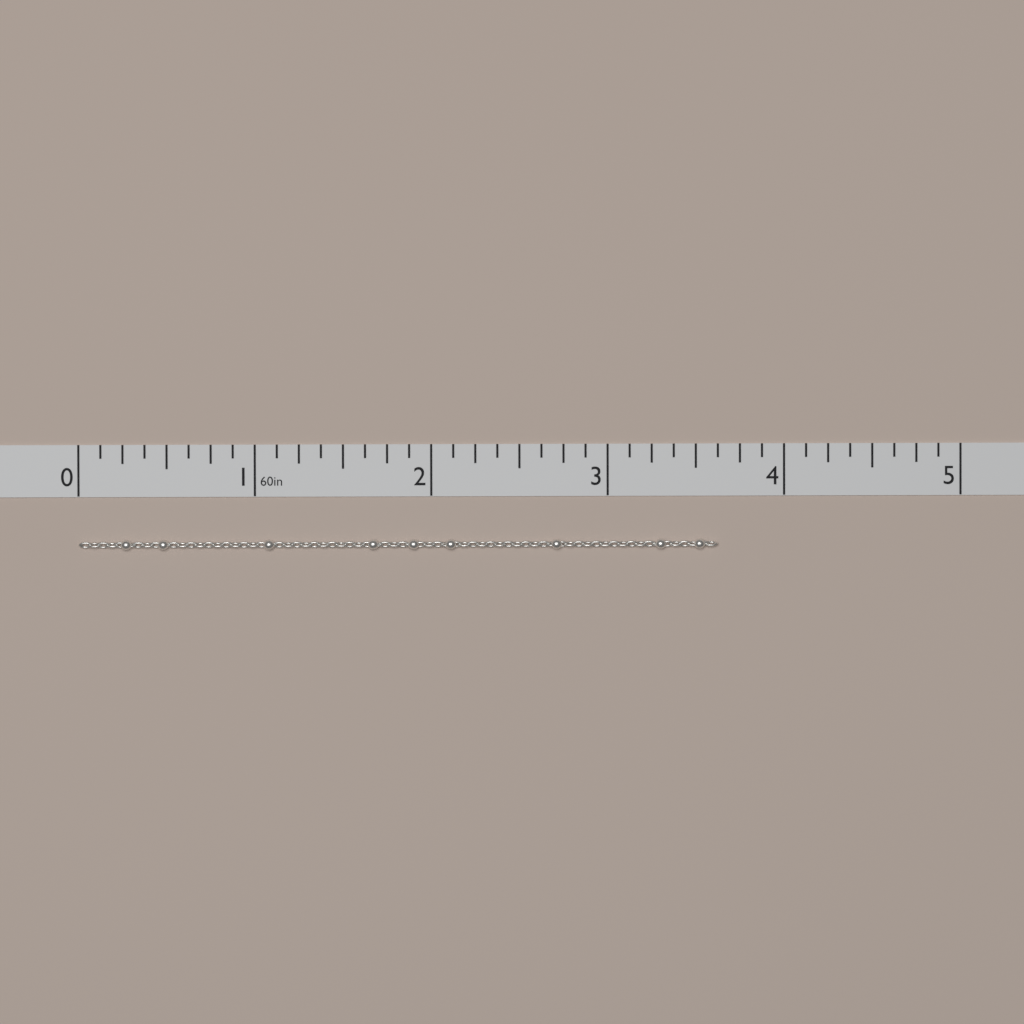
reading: 3.625 in
